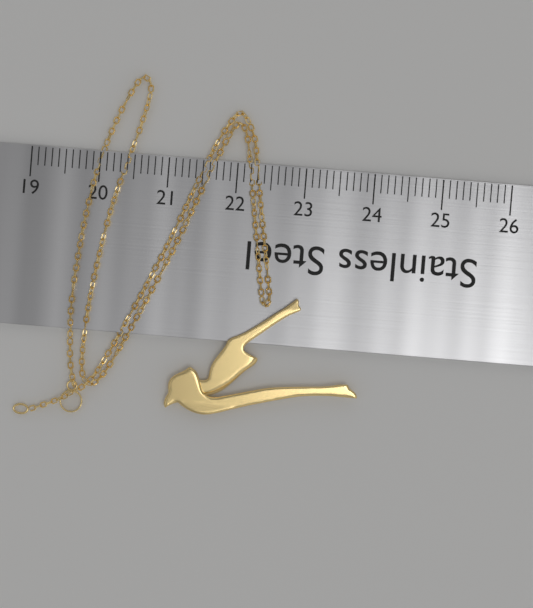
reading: 24.0 (no unit)
